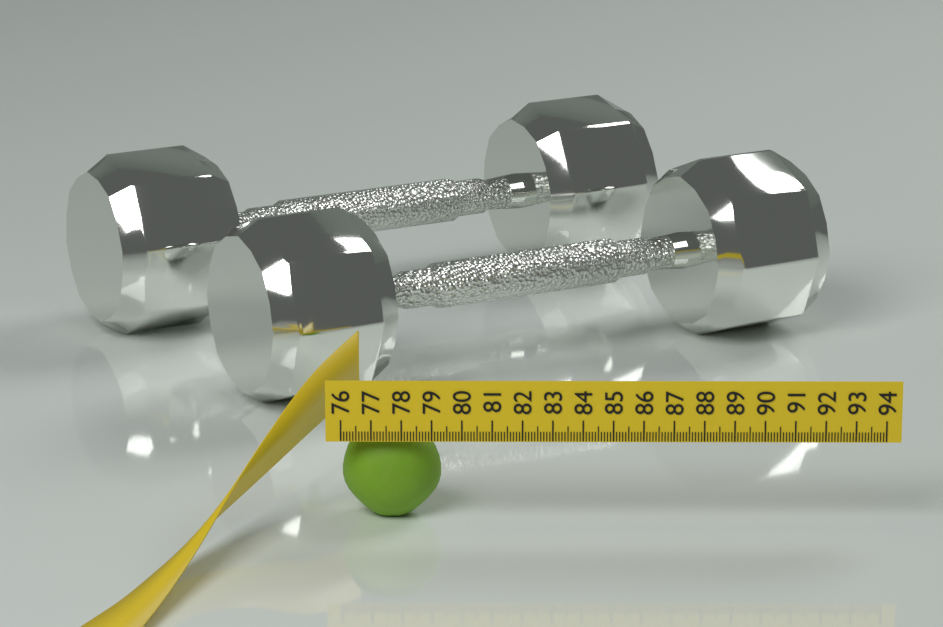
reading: 79.3 (no unit)
